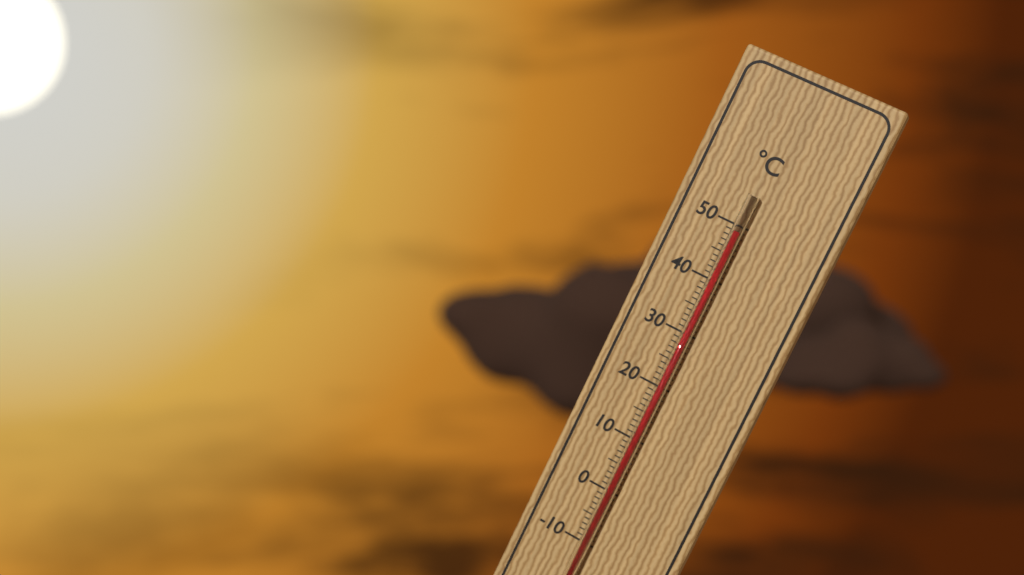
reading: 49 °C
